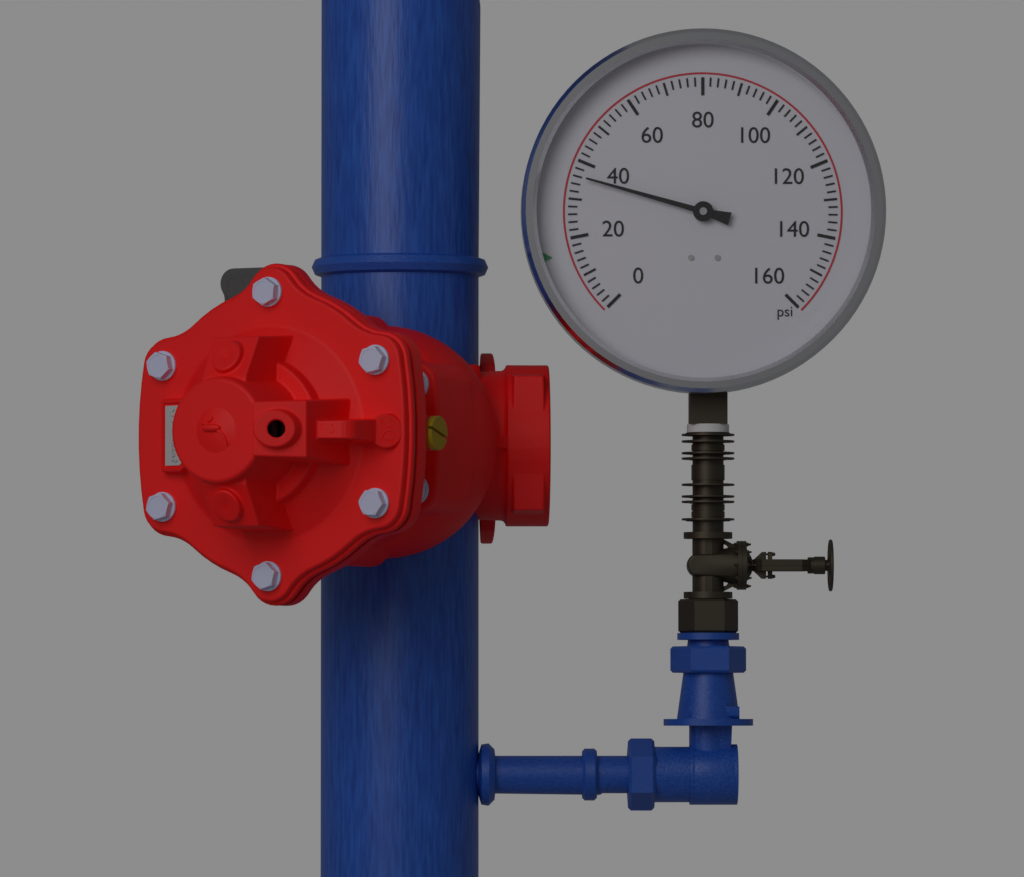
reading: 36 psi
